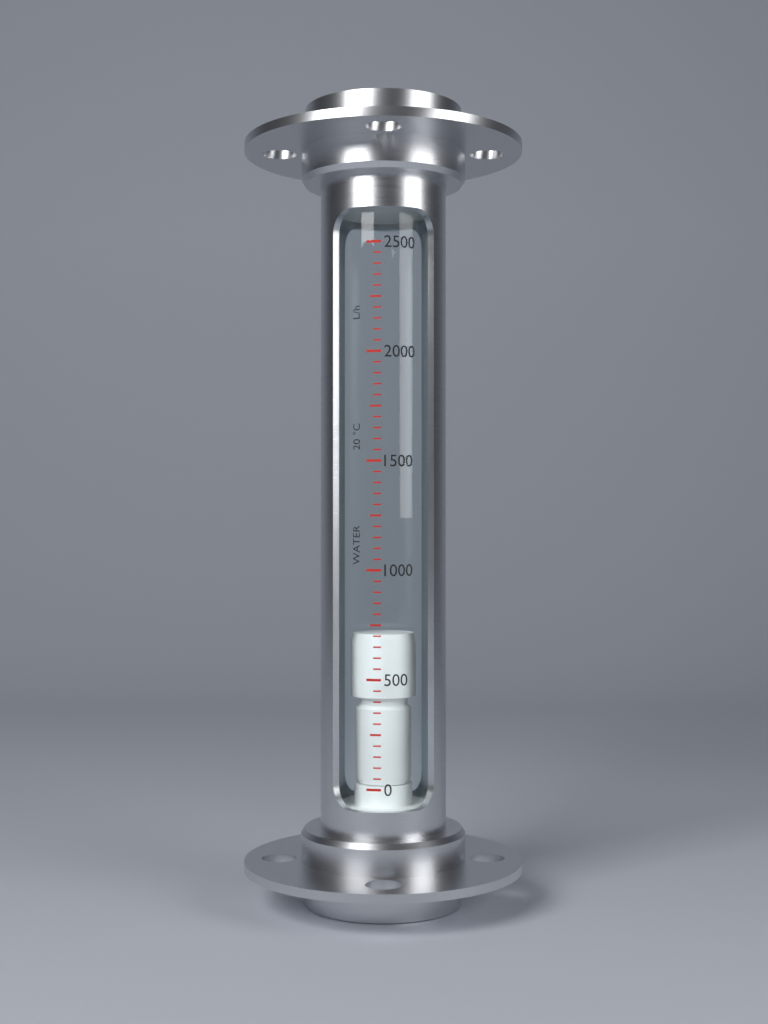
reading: 700 L/h
